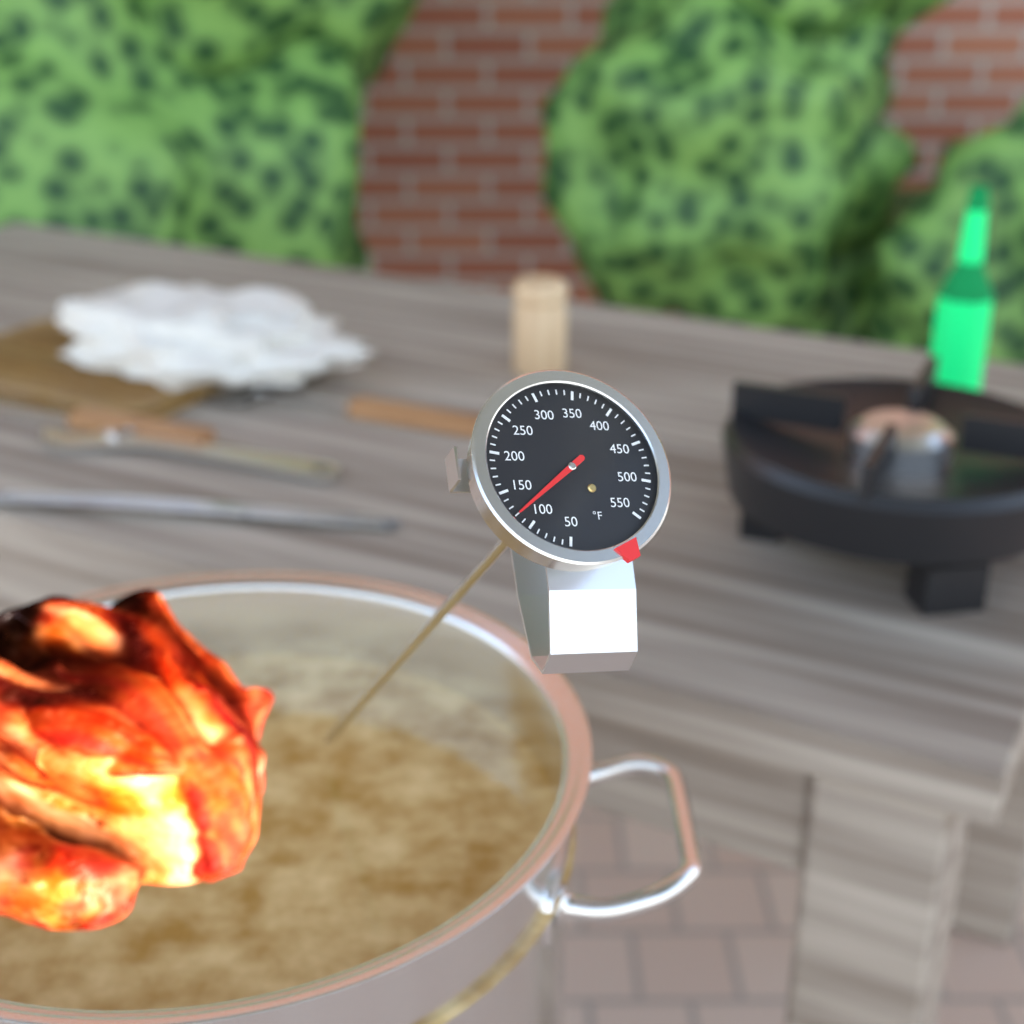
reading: 120 °F
